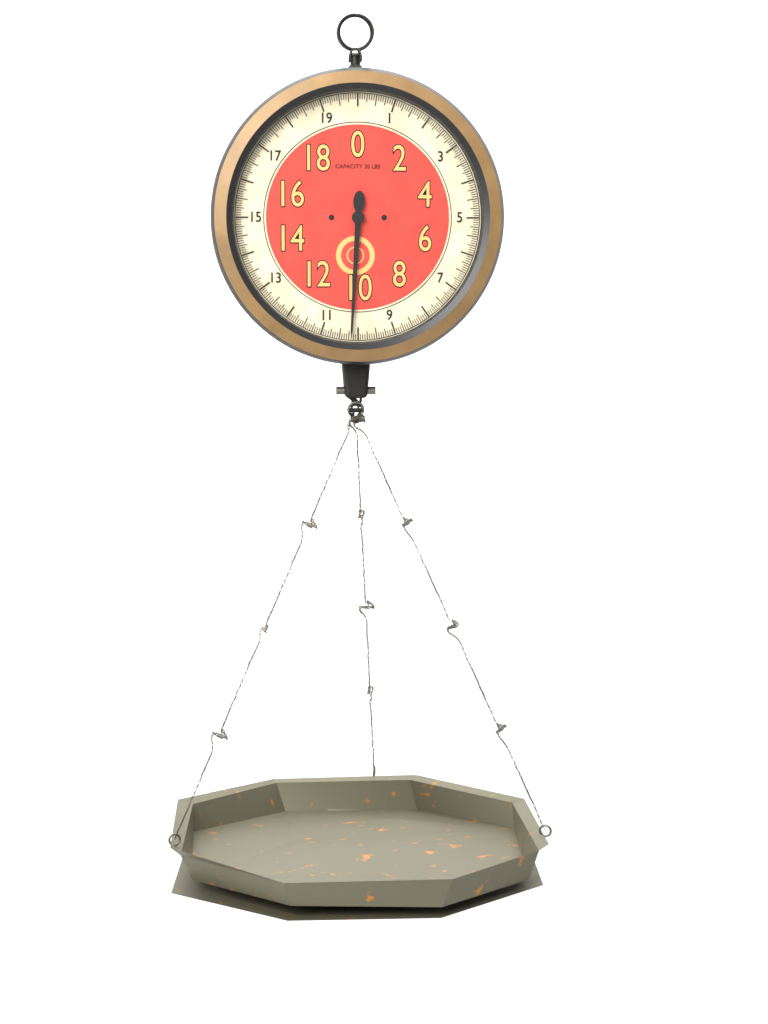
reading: 10.1875 lbs
